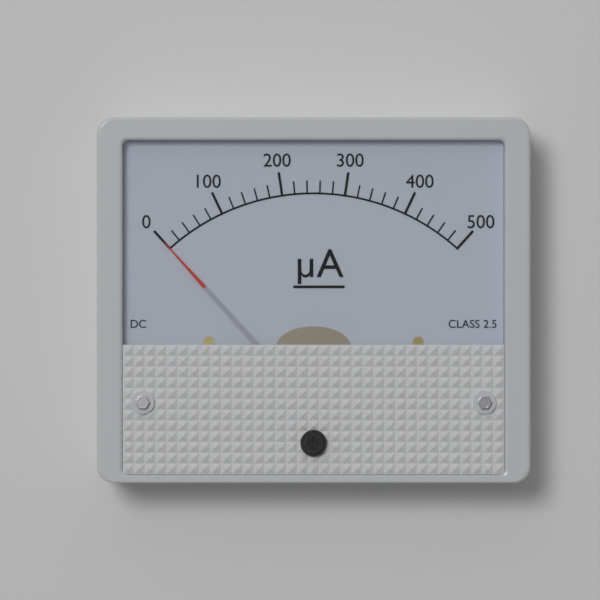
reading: 0 µA
